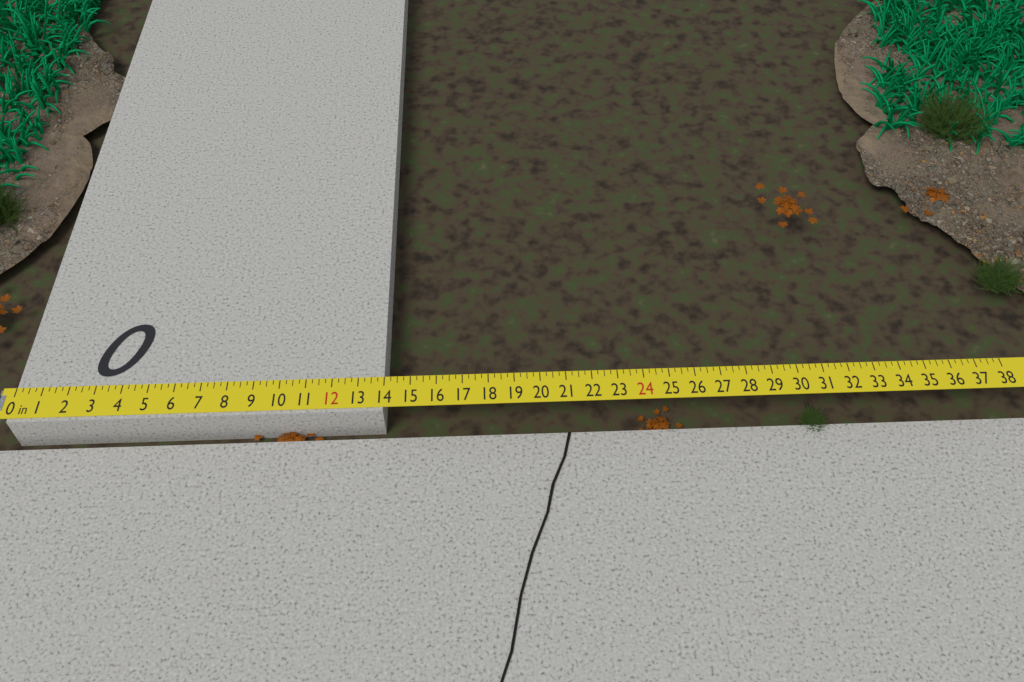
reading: 14.00 in
